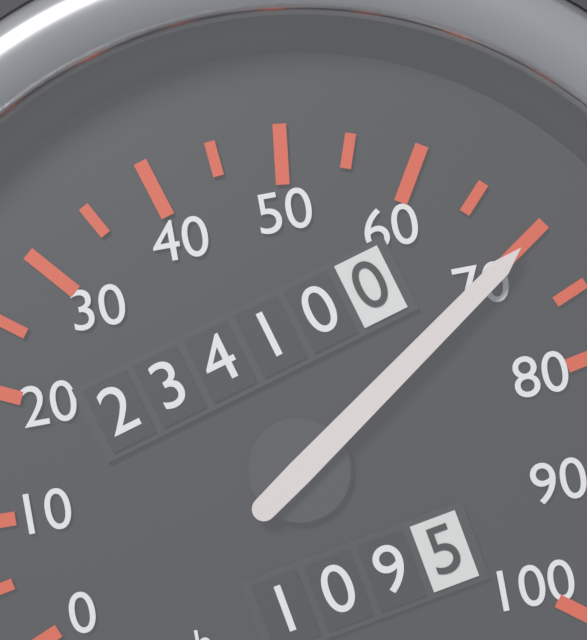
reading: 70 mph
